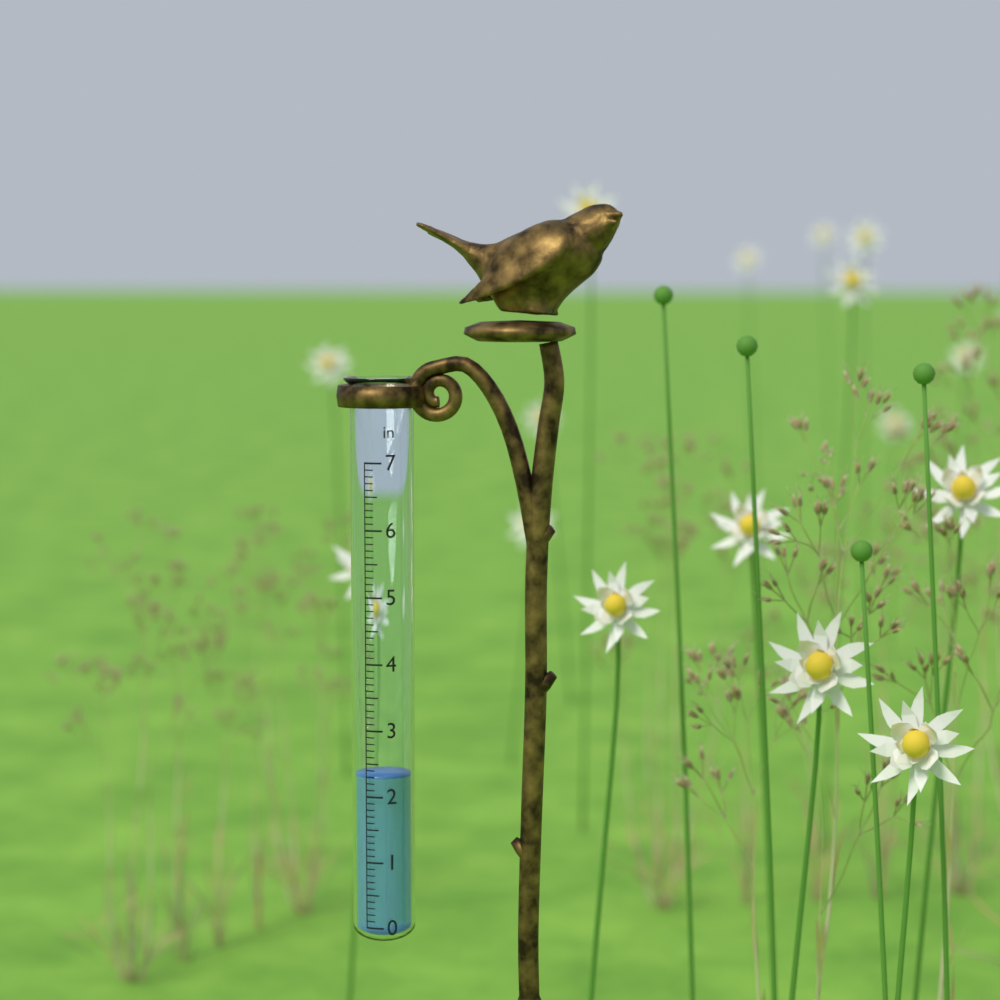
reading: 2.3 in
